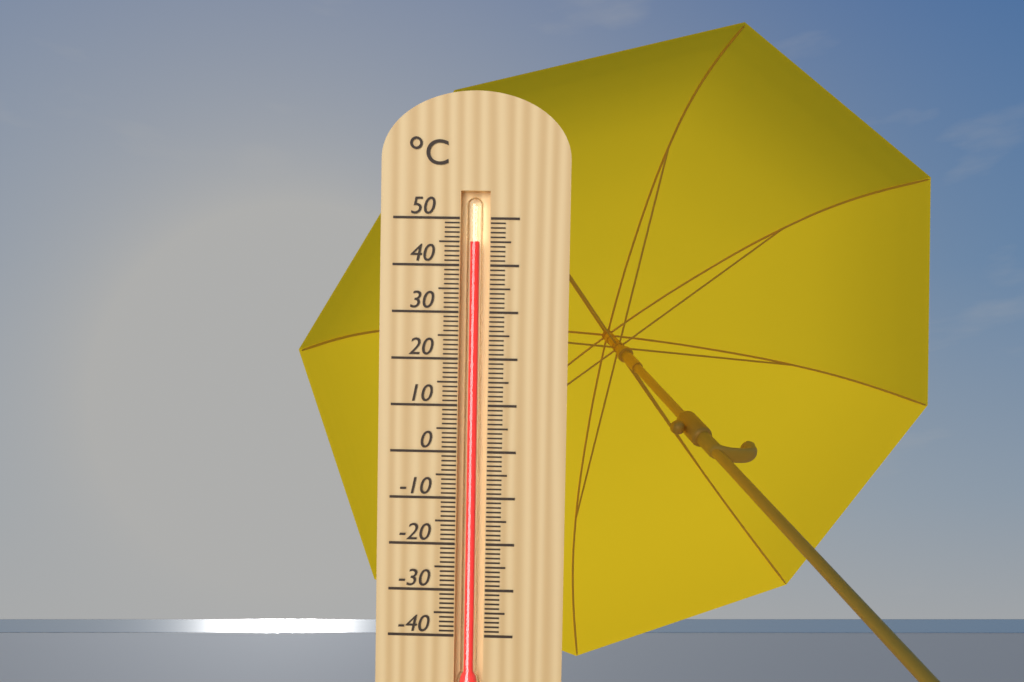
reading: 45 °C
